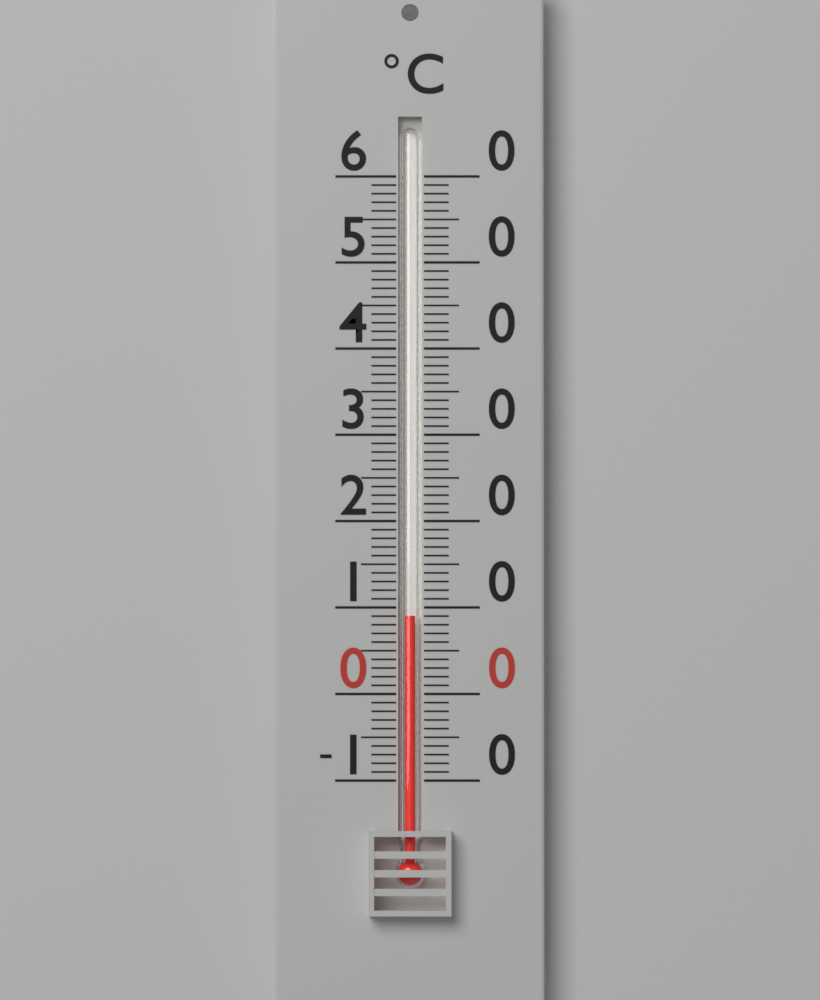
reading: 9 °C
